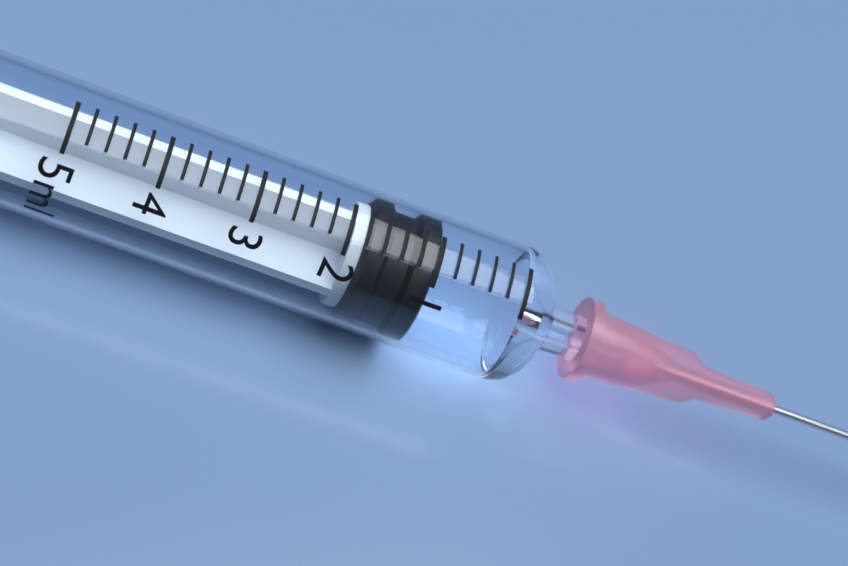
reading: 1.0 ml
